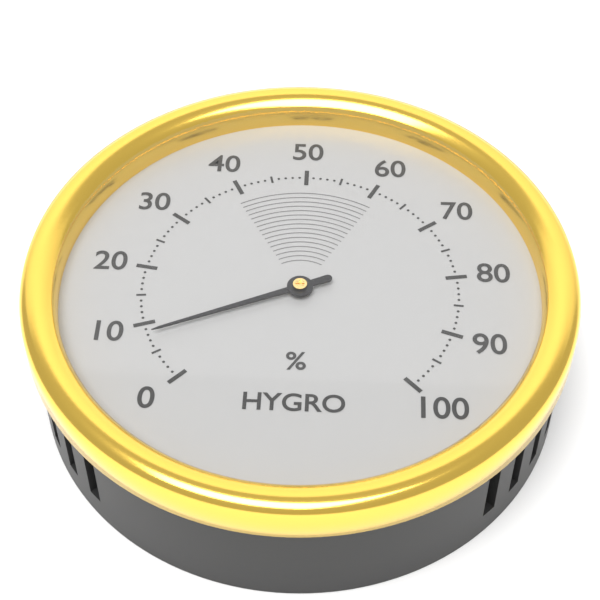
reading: 8 %
